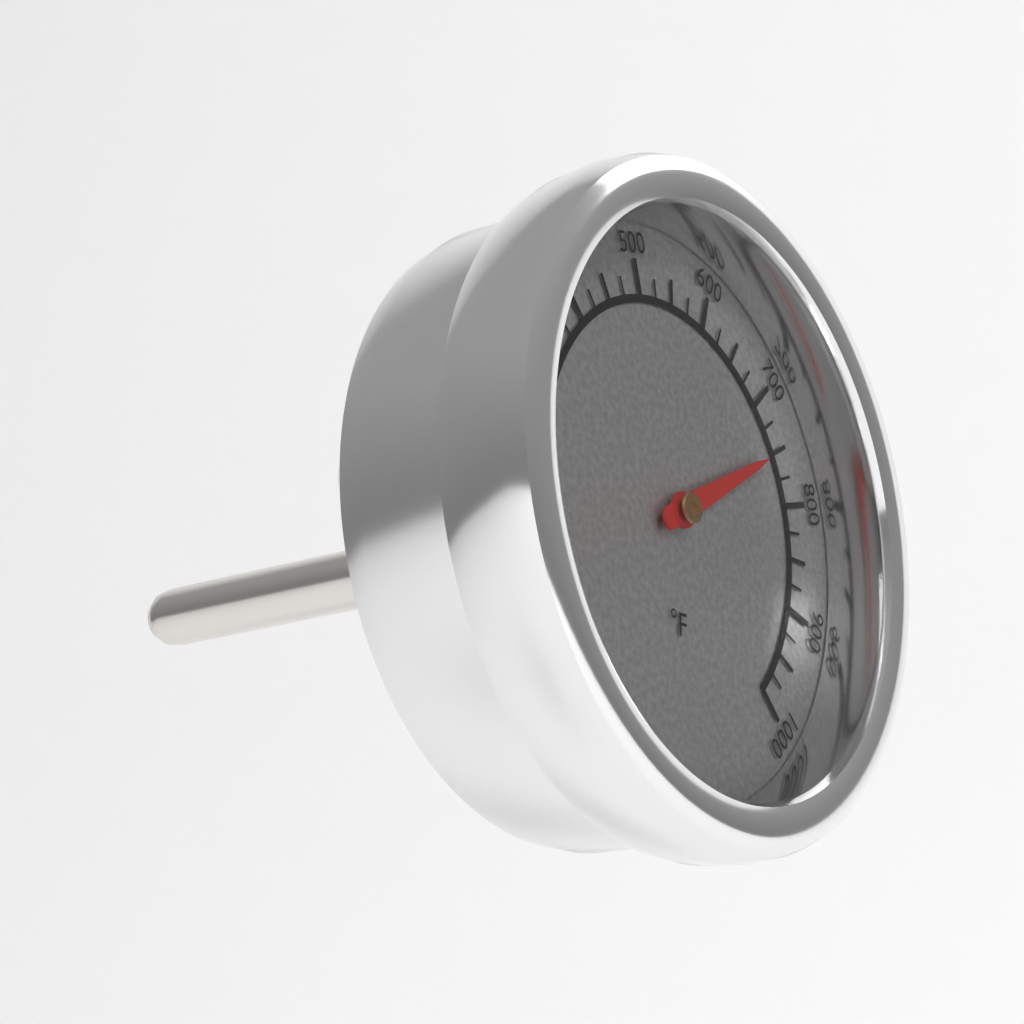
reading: 750 °F
